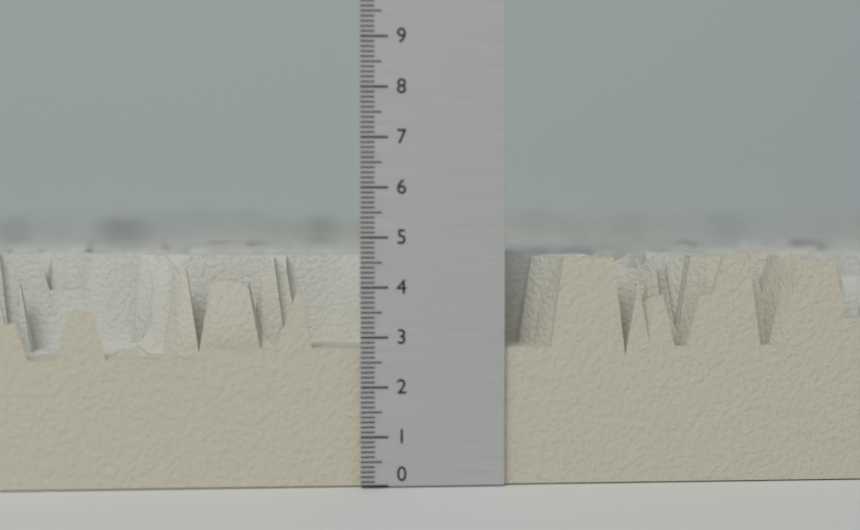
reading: 4.6 (no unit)
